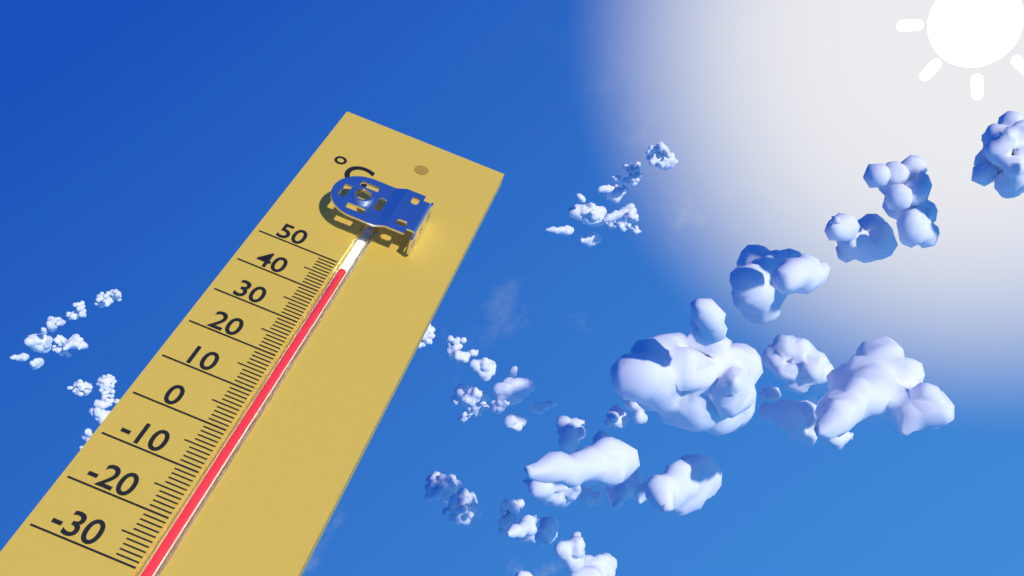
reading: 48 °C
